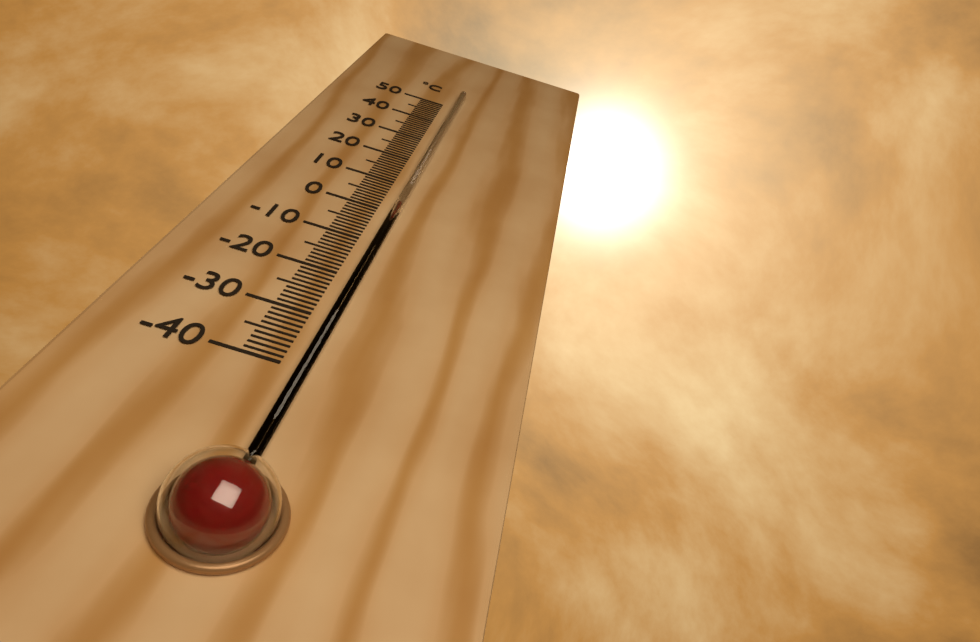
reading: 2 °C
